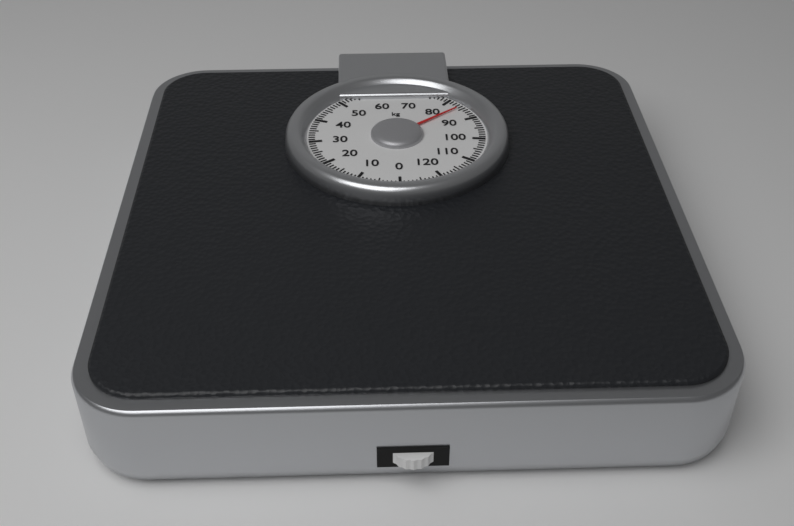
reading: 84 kg
